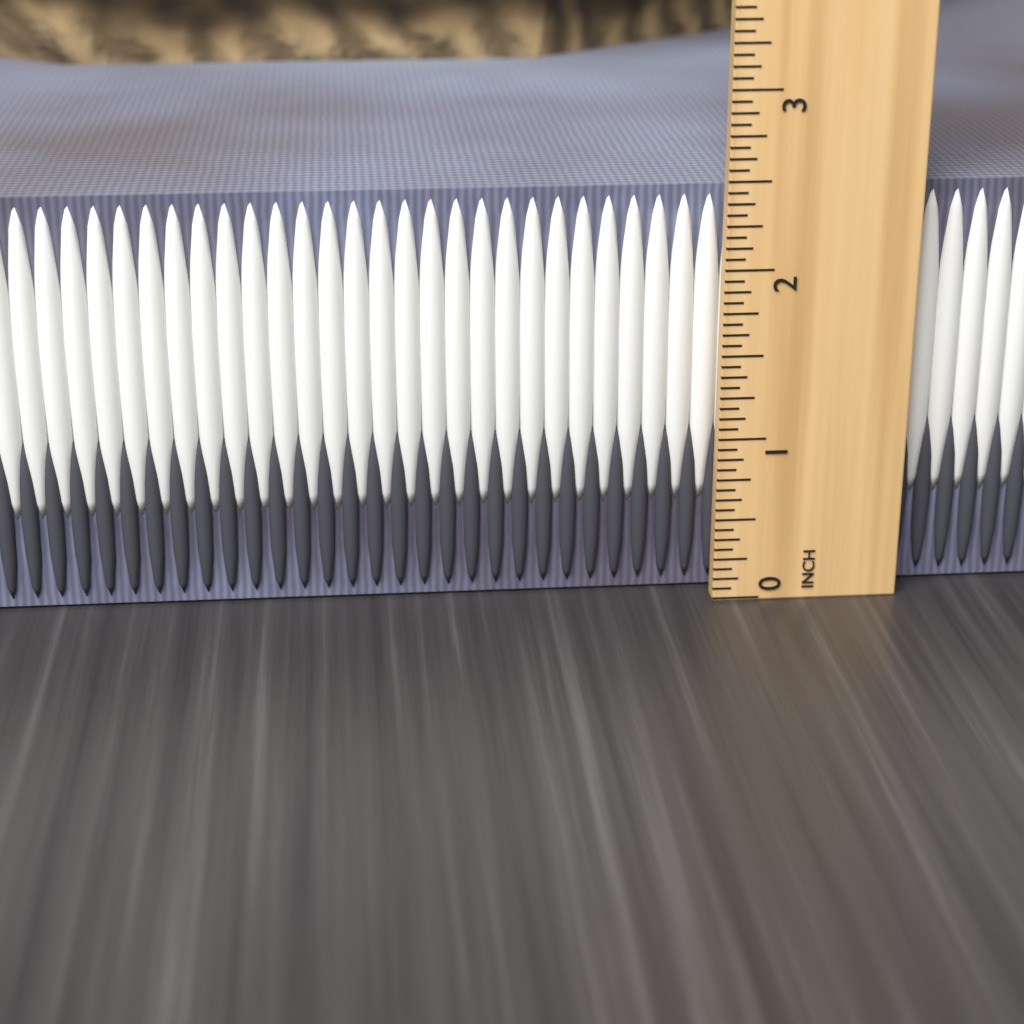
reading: 2.4375 in
